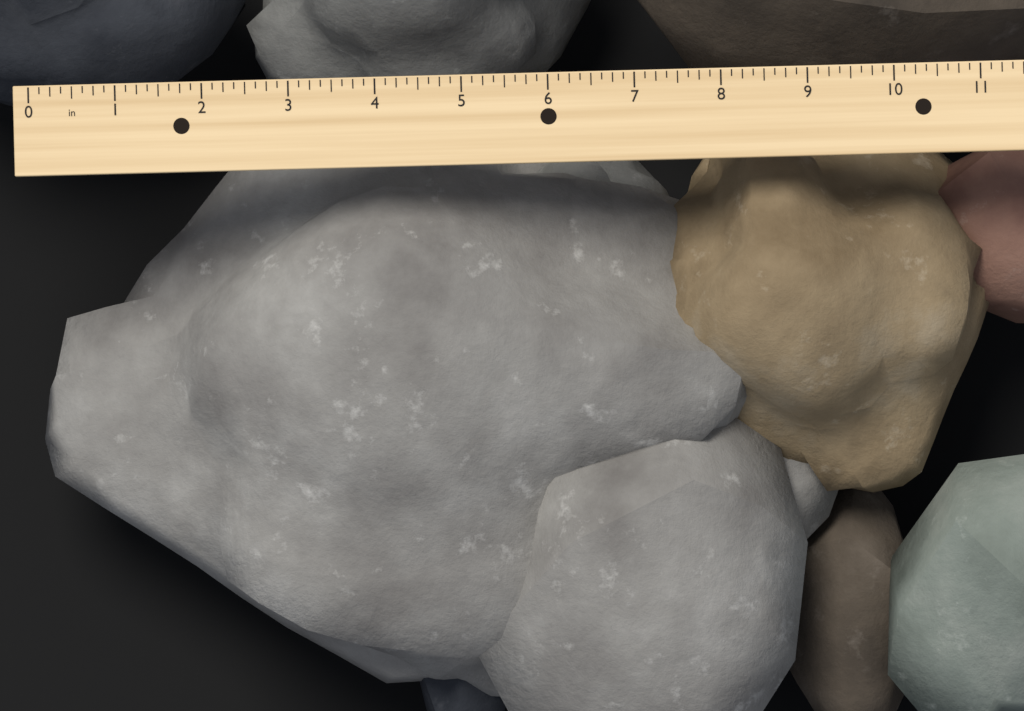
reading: 9.500 in
